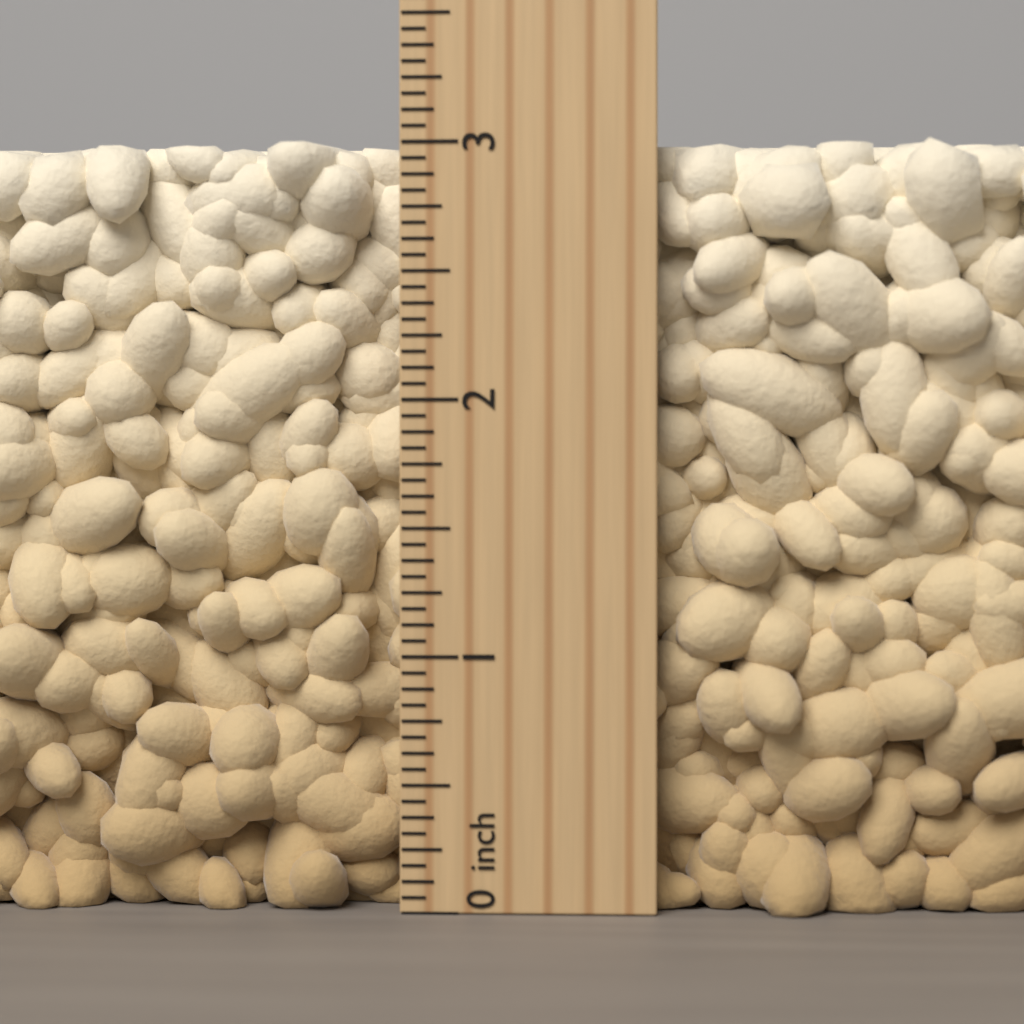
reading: 3.0000 inch
